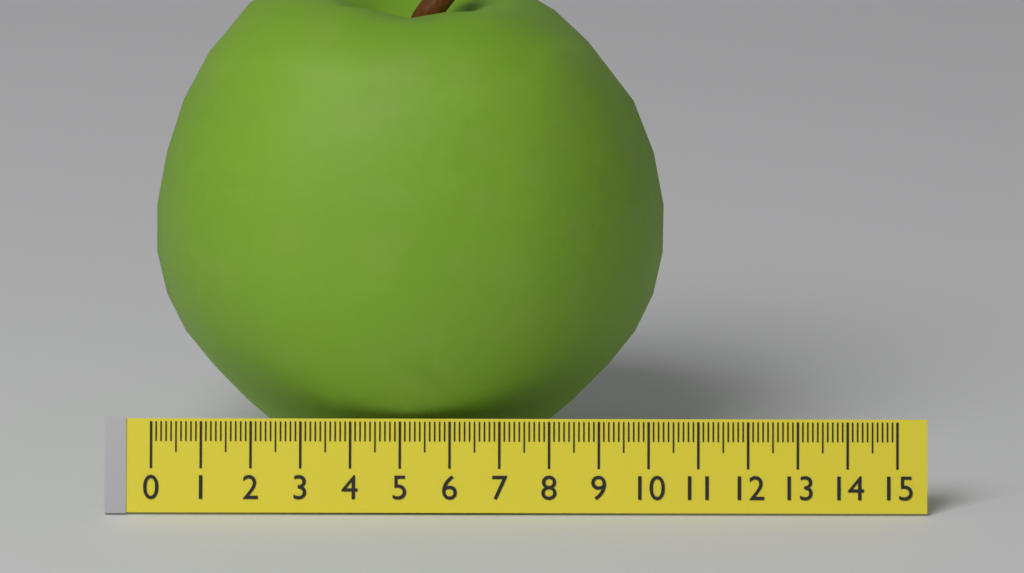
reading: 10.3 (no unit)
